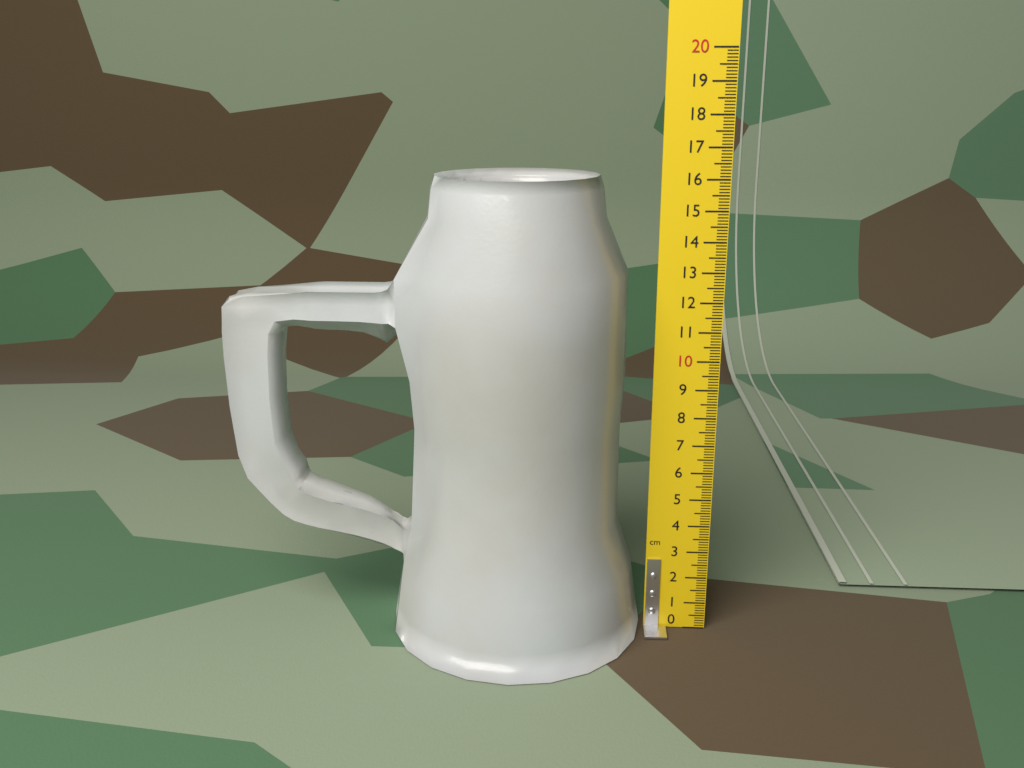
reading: 16.1 cm
